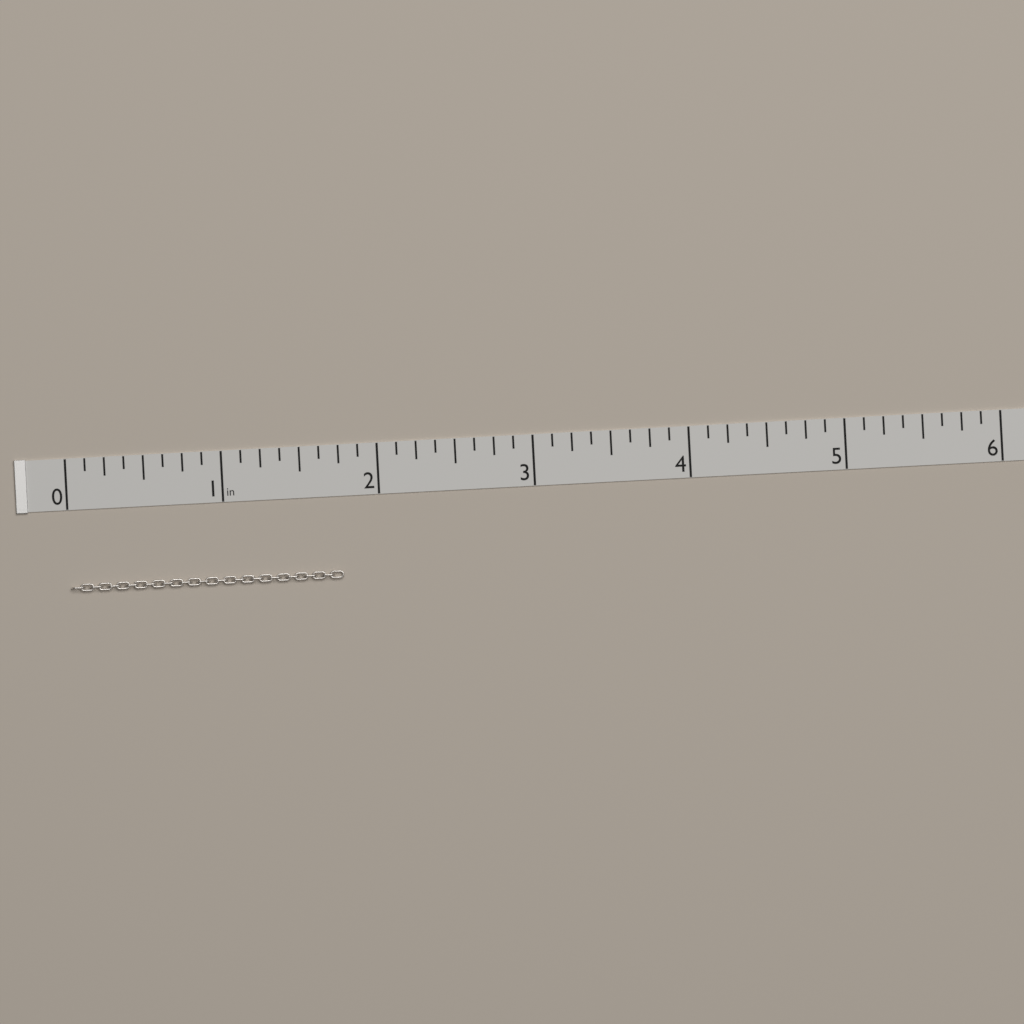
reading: 1.750 in
